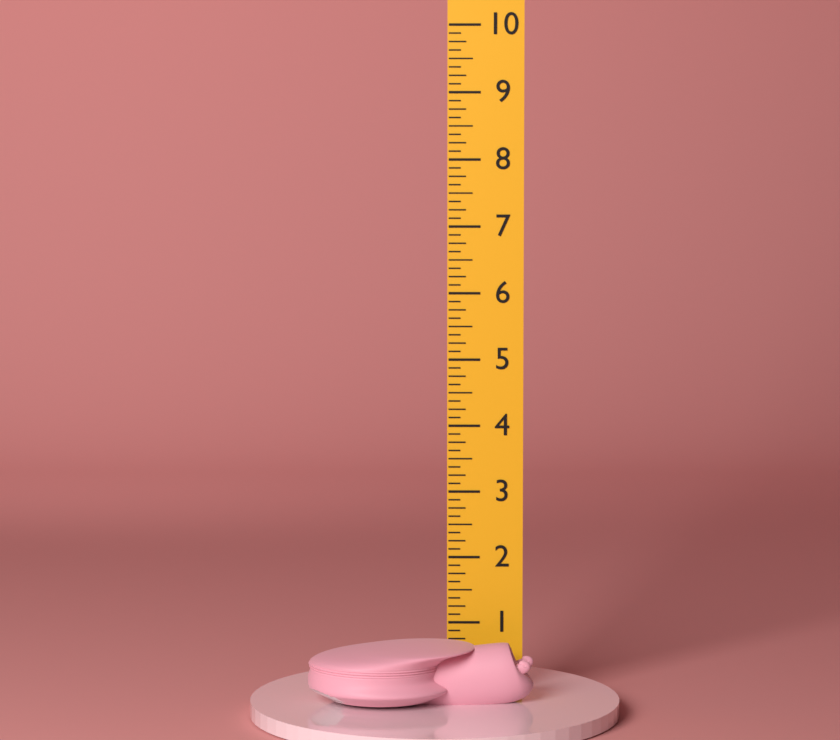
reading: 0.875 in
